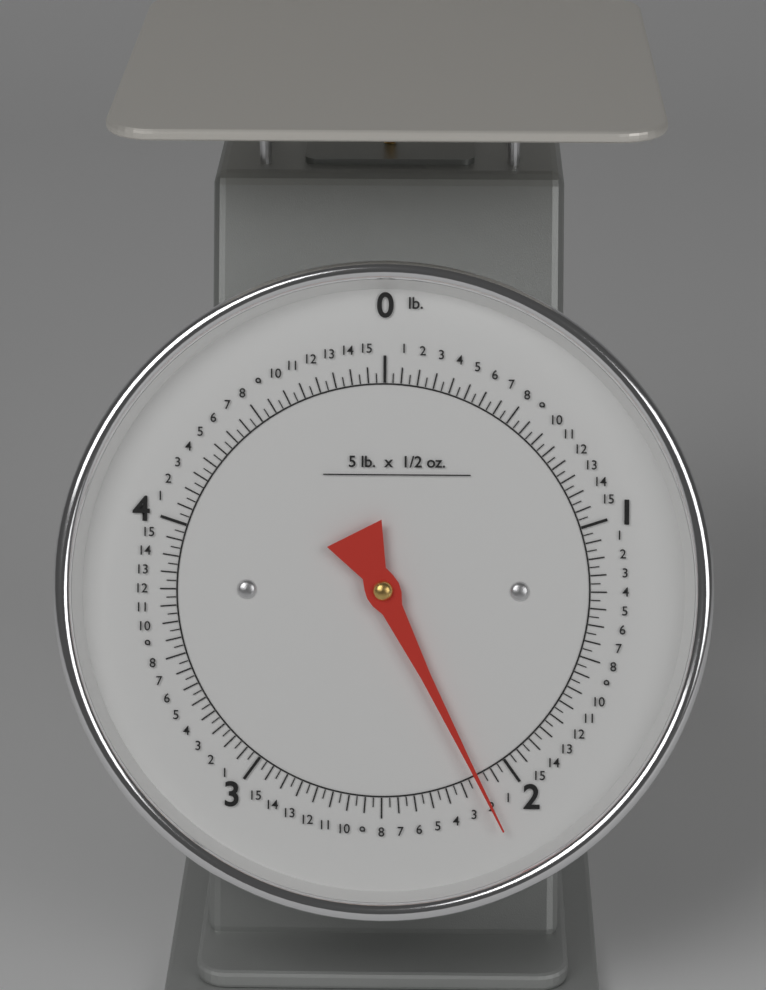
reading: 2.12500 lb
